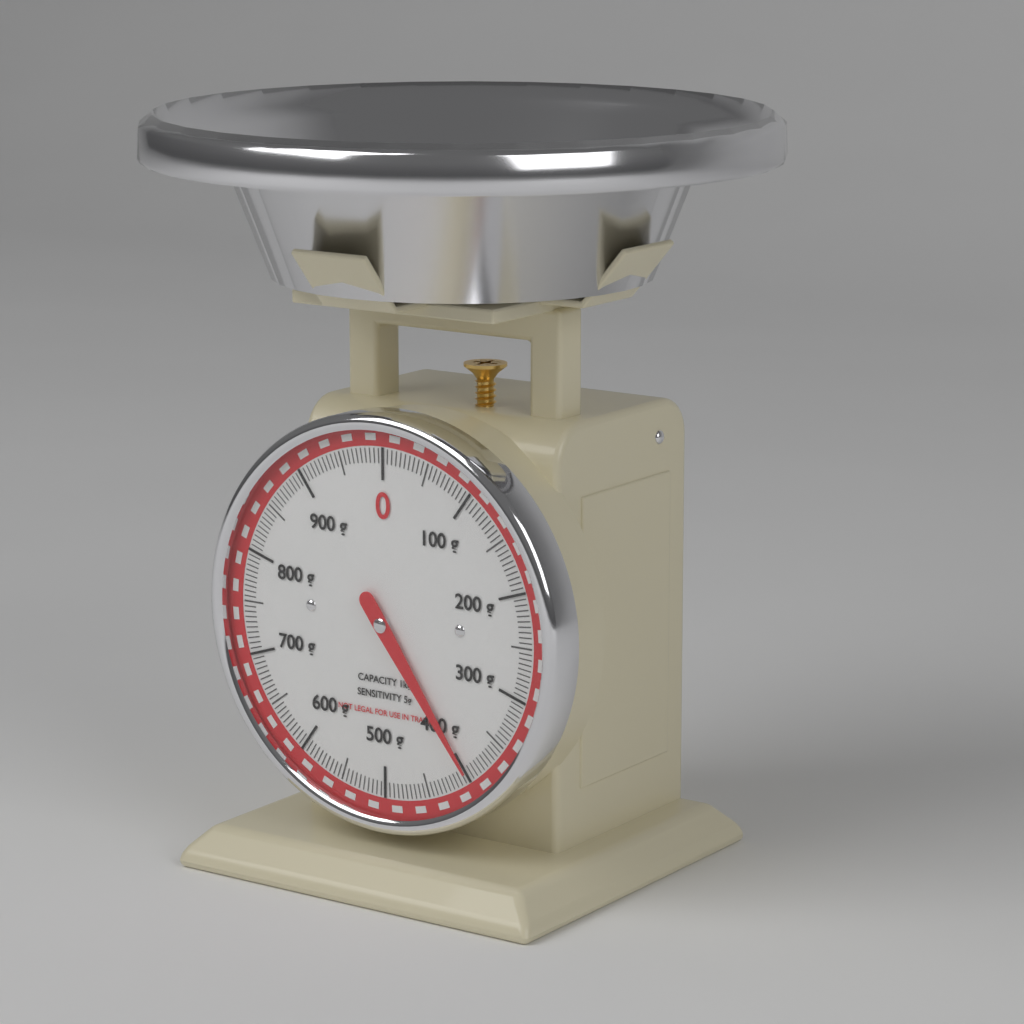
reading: 400 g
